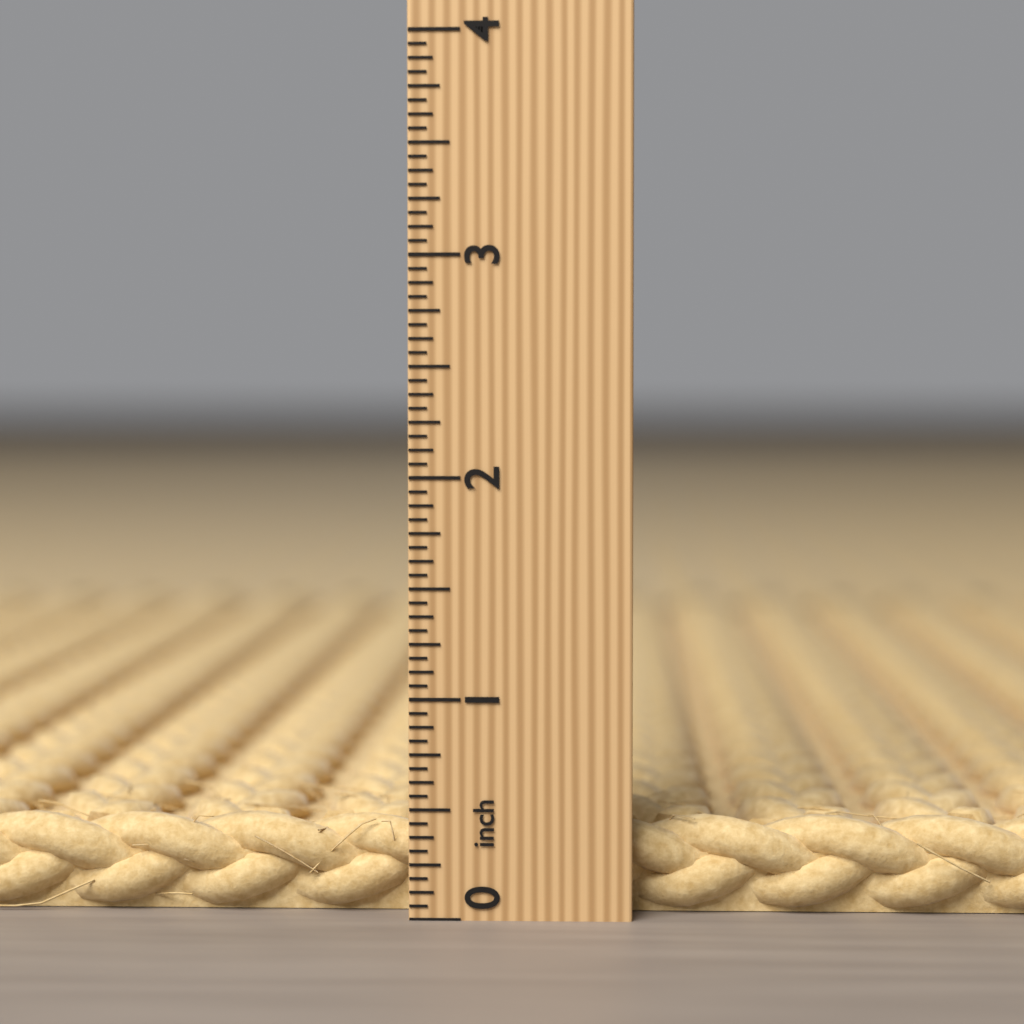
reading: 0.4375 inch
